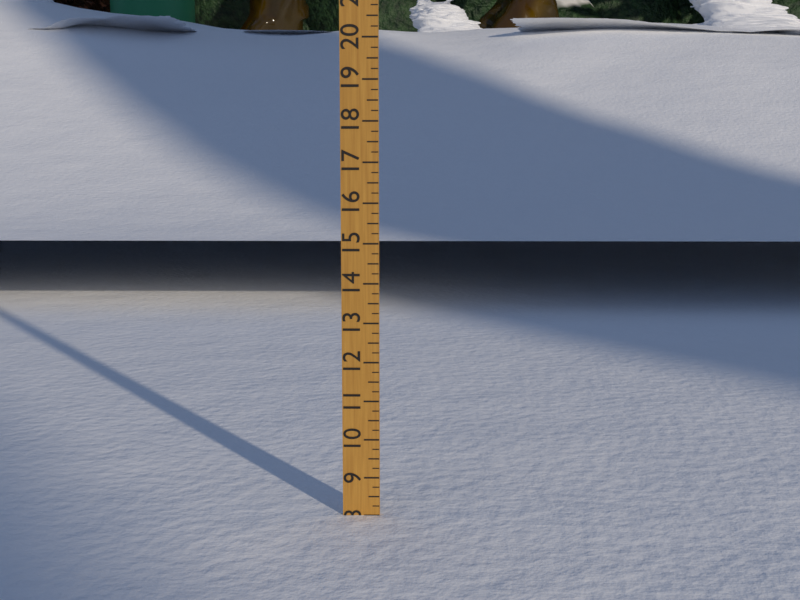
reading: 8.00 (no unit)
